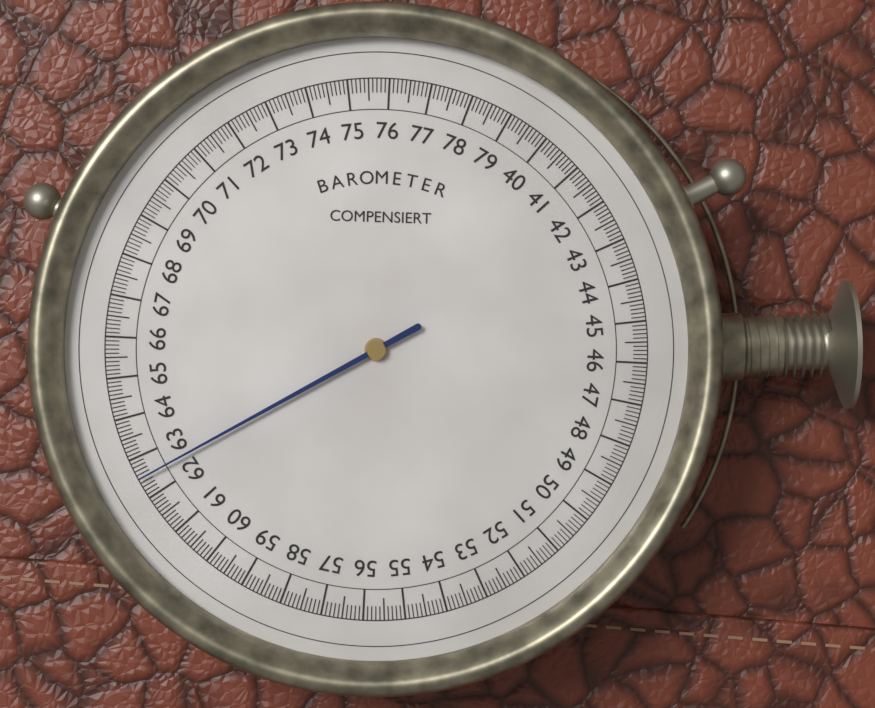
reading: 62.5 (no unit)
